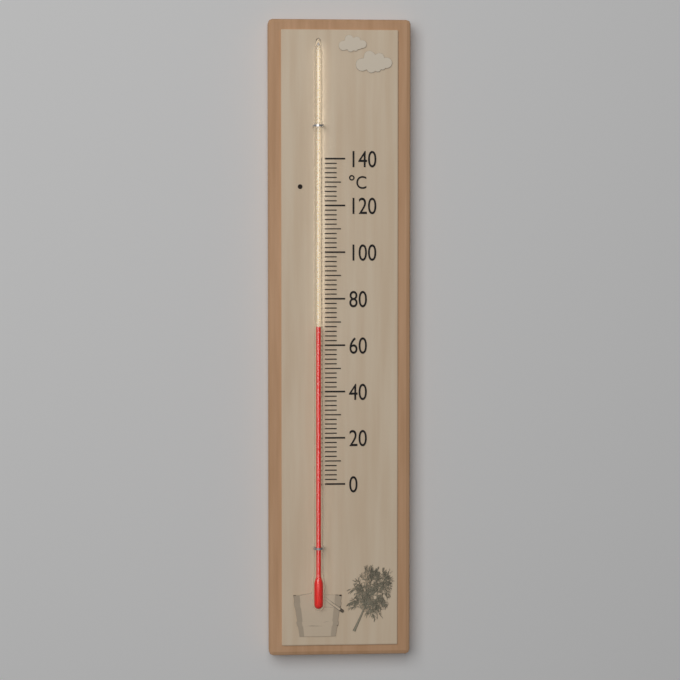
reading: 68 °C
